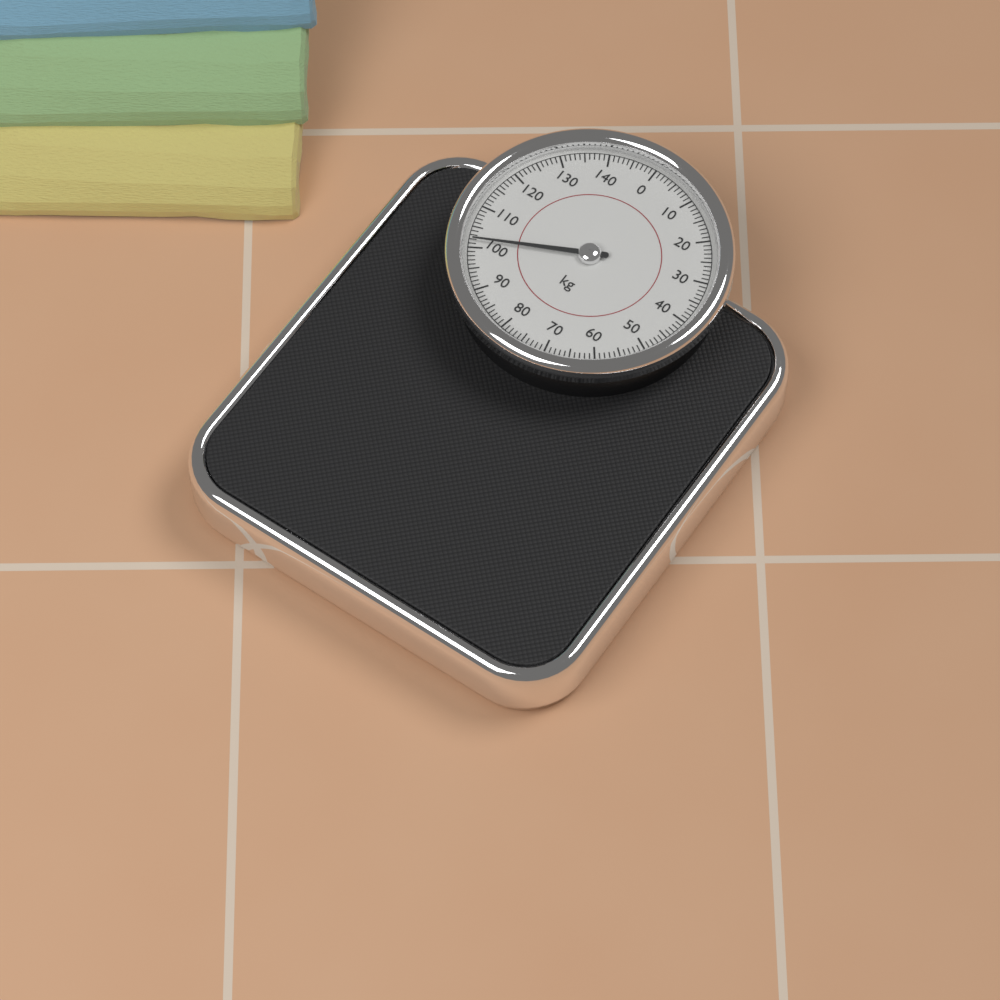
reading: 102 kg
